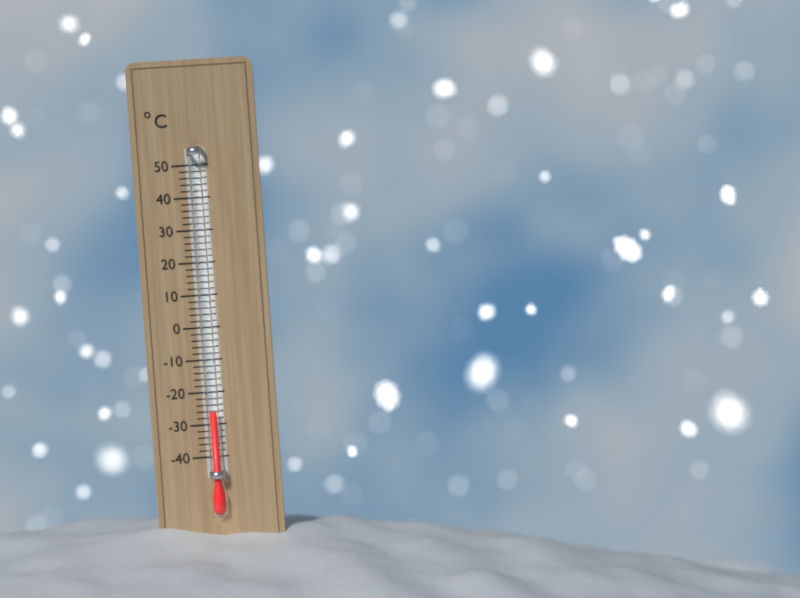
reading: -26 °C
